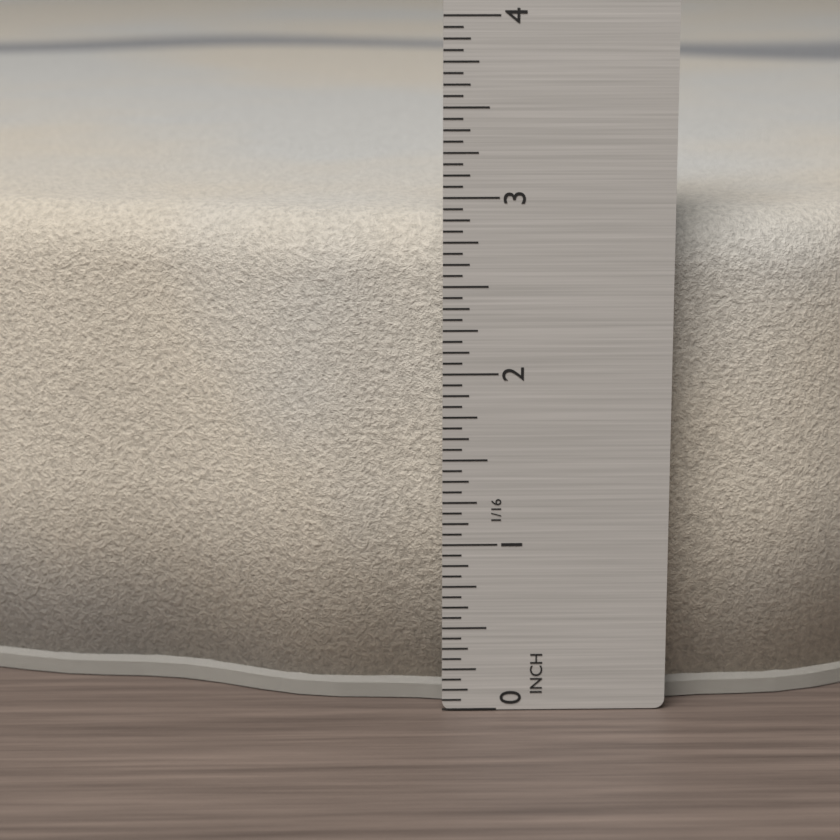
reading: 2.8750 in
